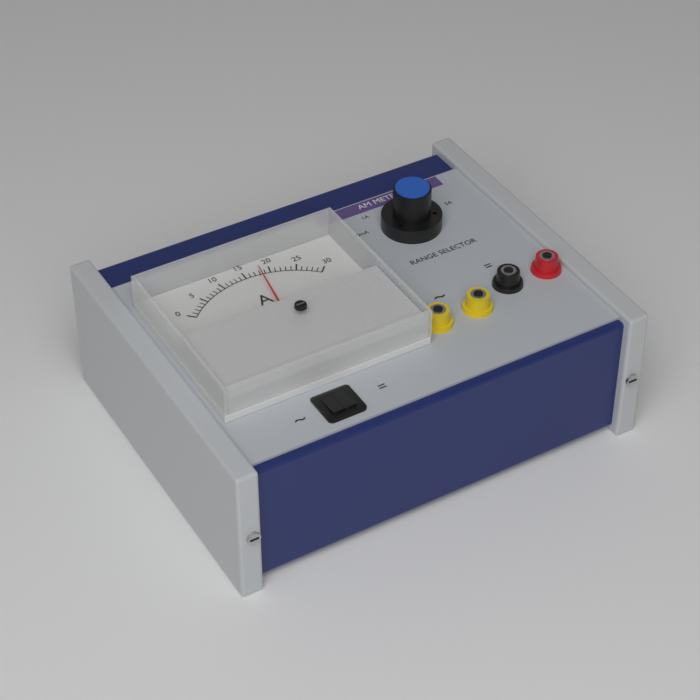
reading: 18 A
